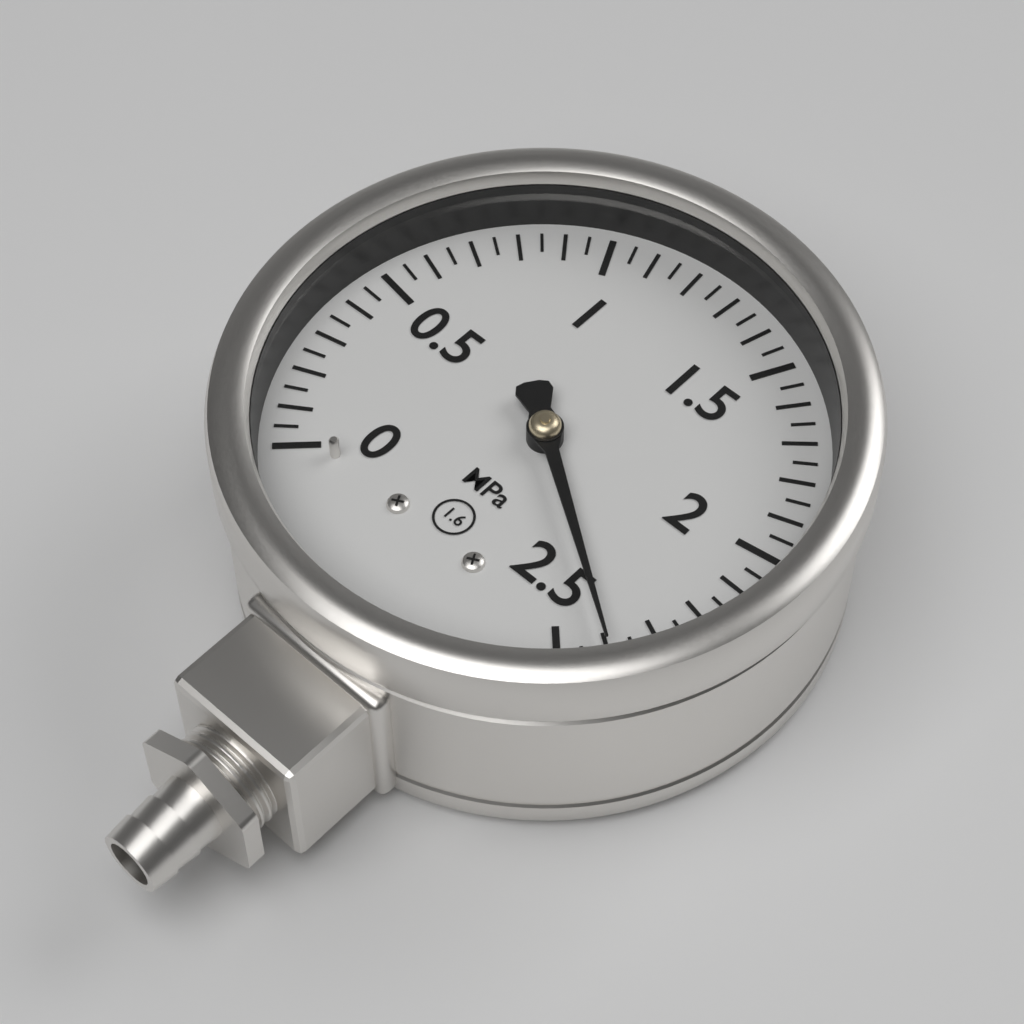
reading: 2.40 MPa
